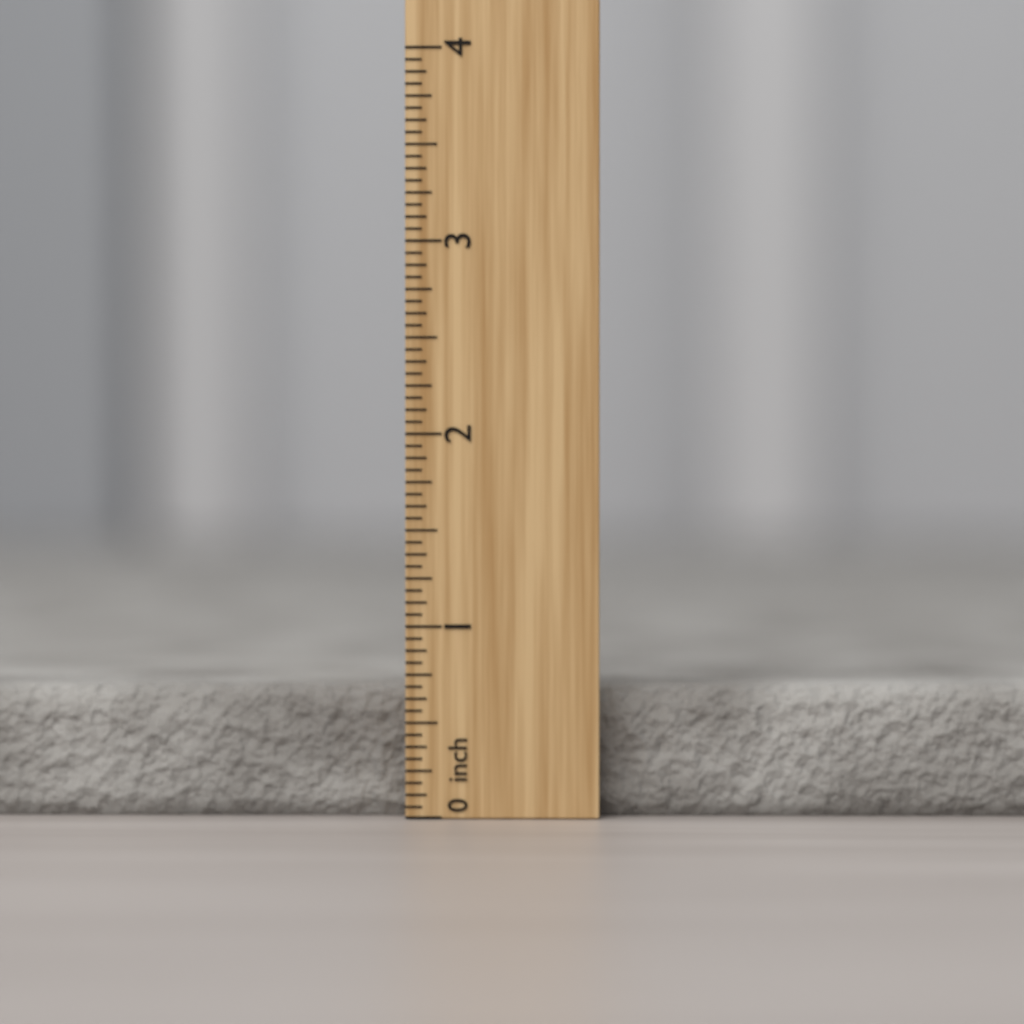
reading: 0.6875 inch
